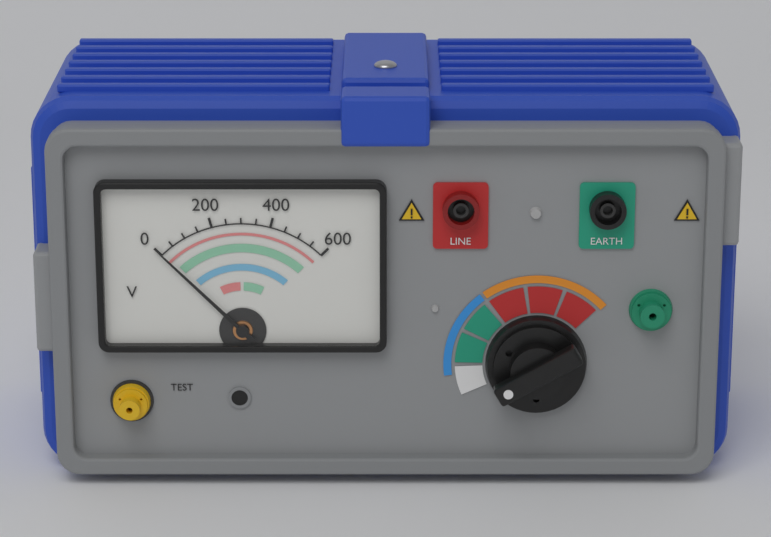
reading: 0 V
